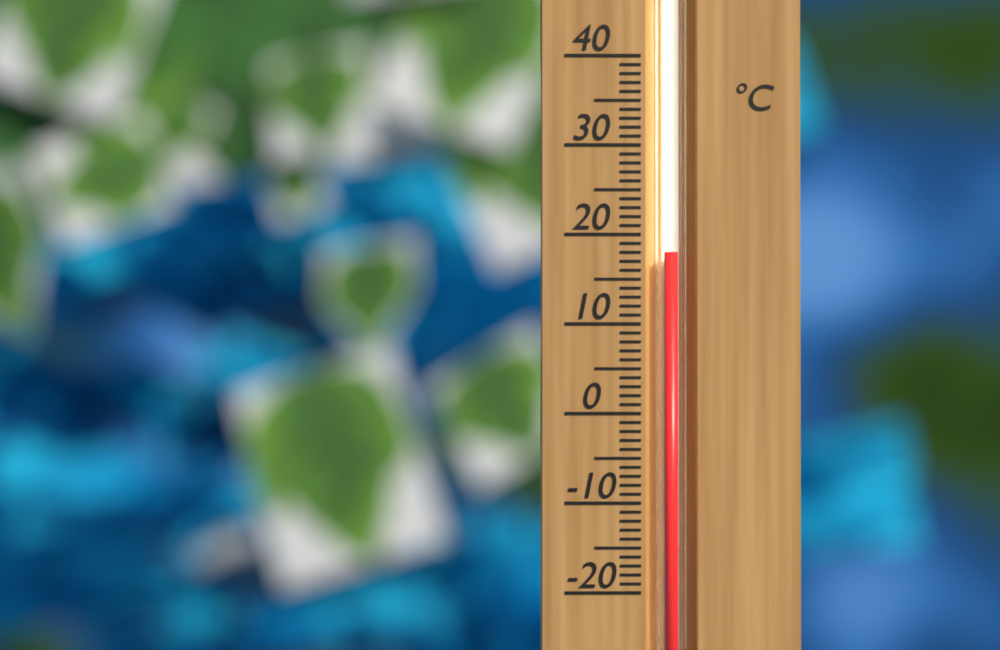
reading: 18 °C
